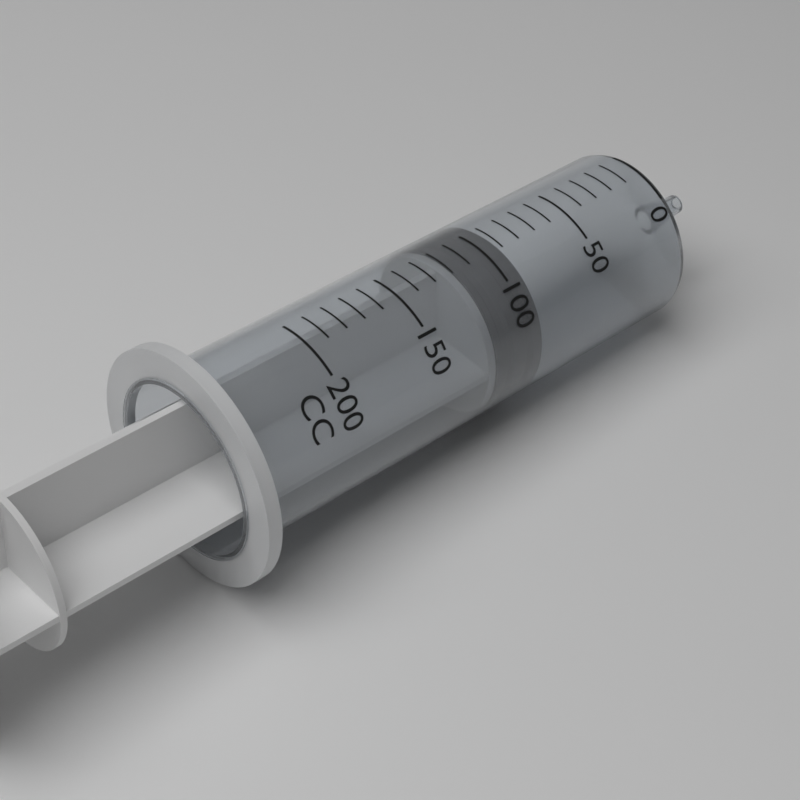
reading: 90 cc
